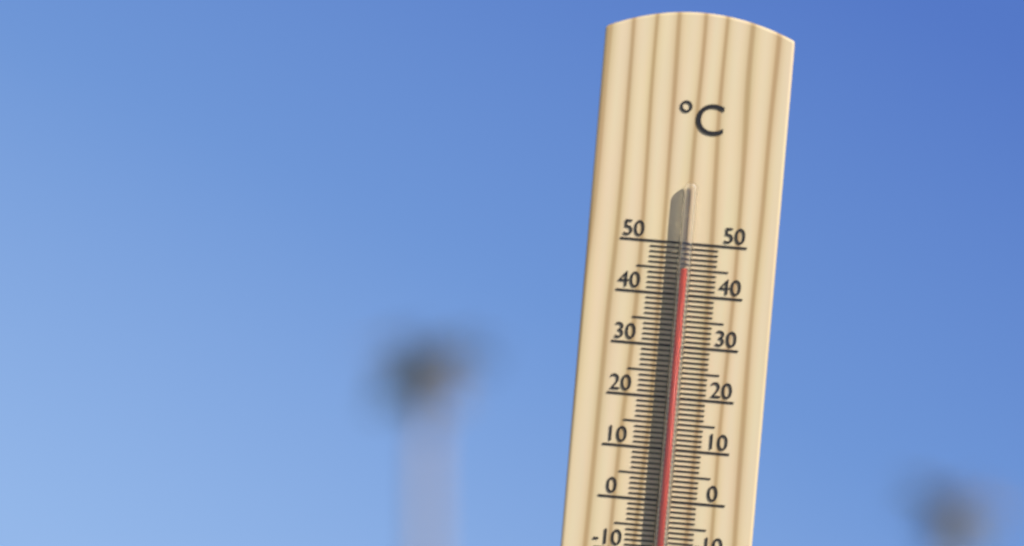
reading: 45 °C
